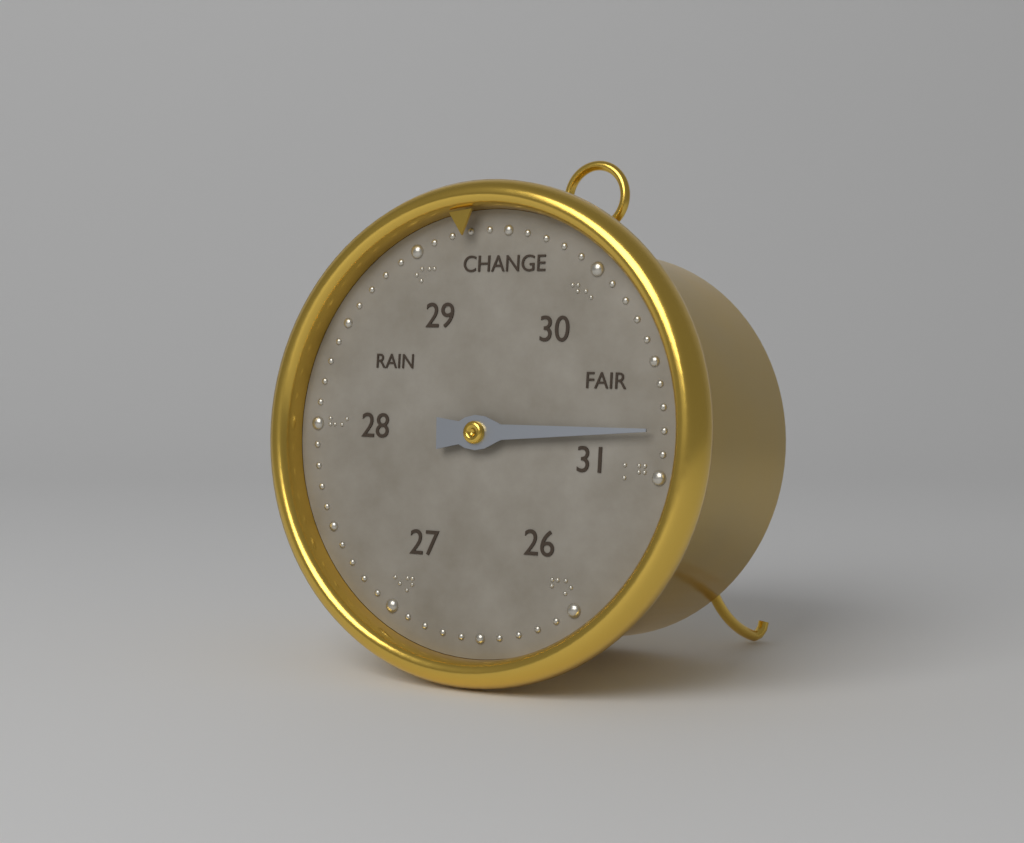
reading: 30.8 (no unit)
